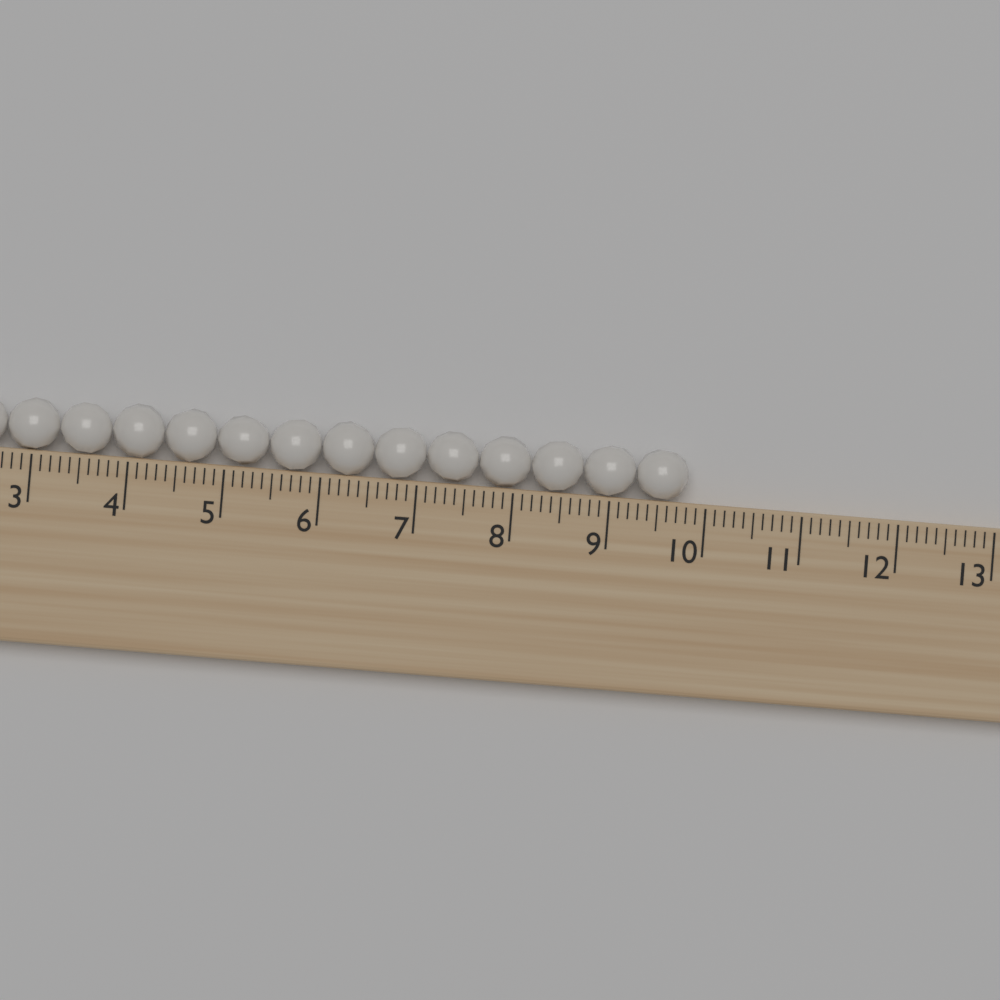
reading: 9.8 (no unit)
